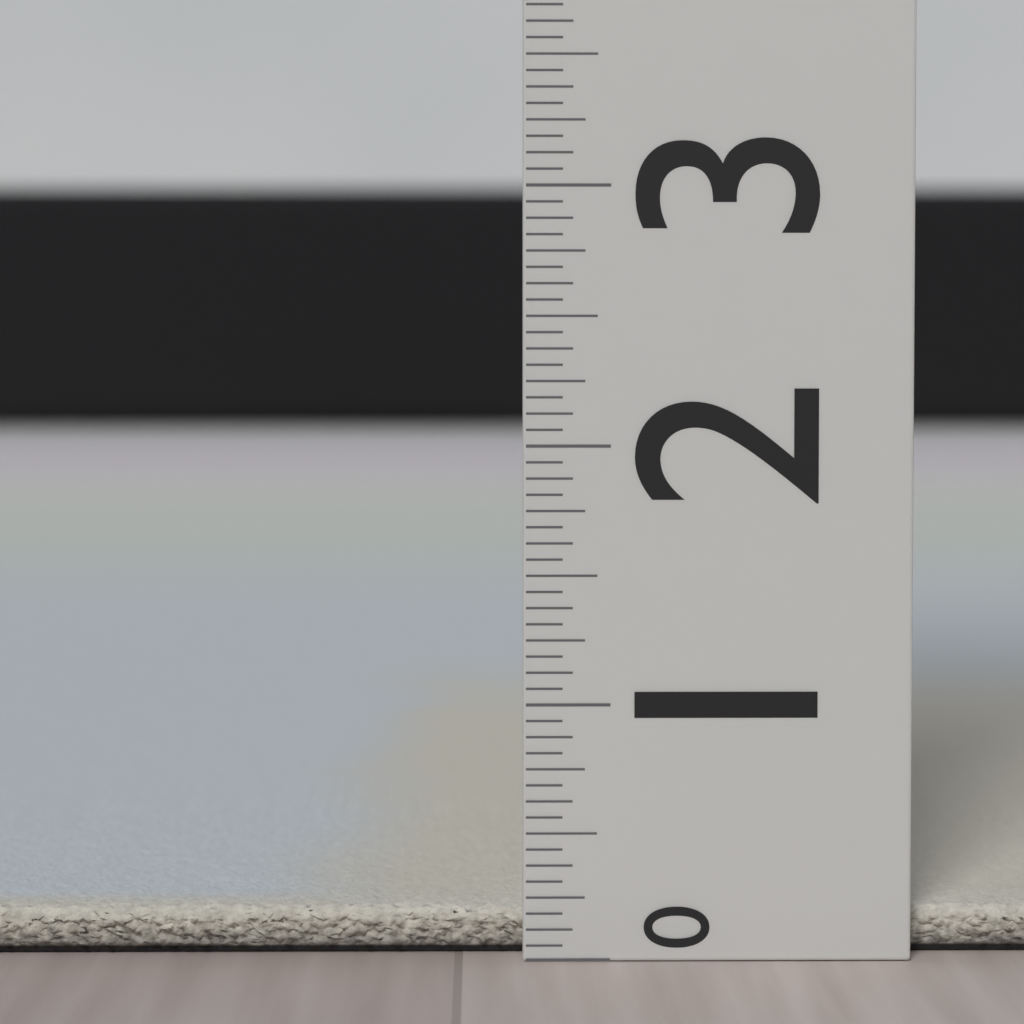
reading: 0.1875 (no unit)
